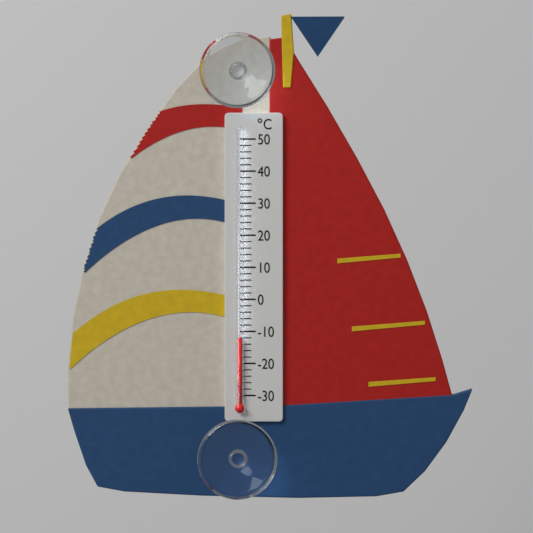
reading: -12 °C
